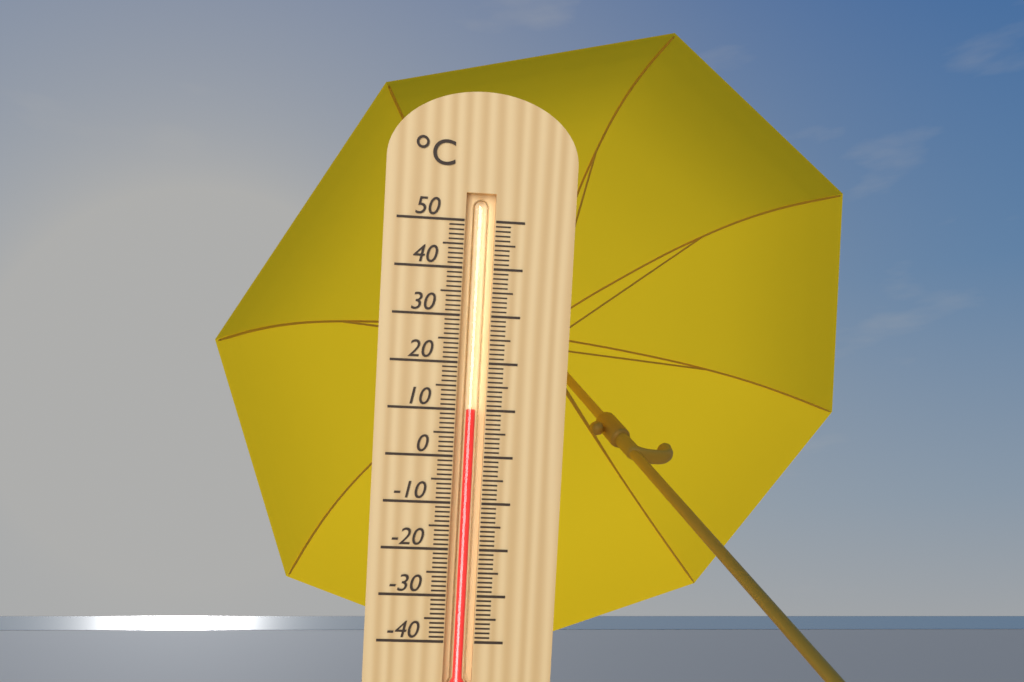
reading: 10 °C
